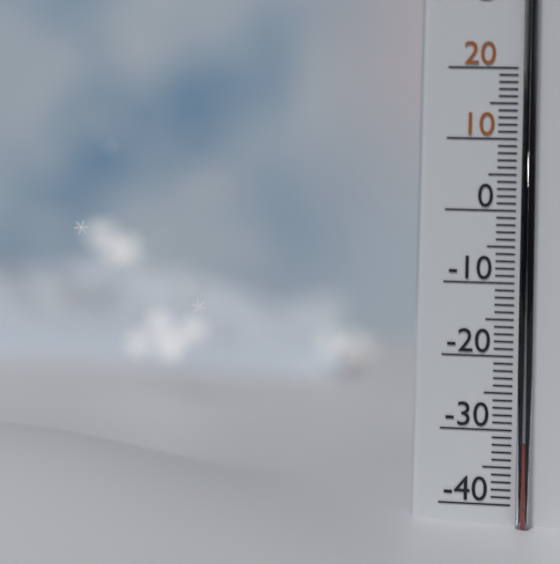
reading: -32 °C
